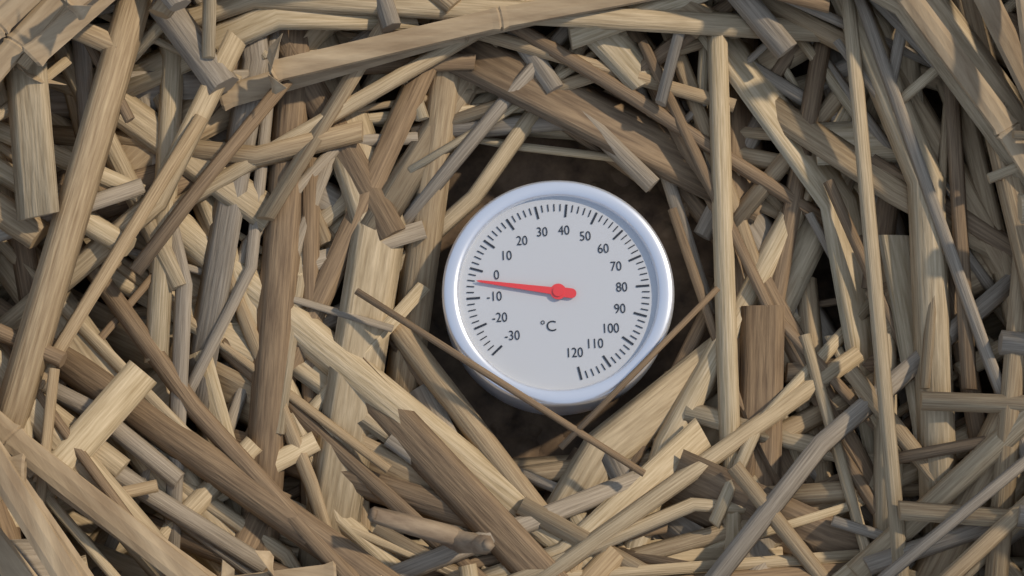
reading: -4 °C
